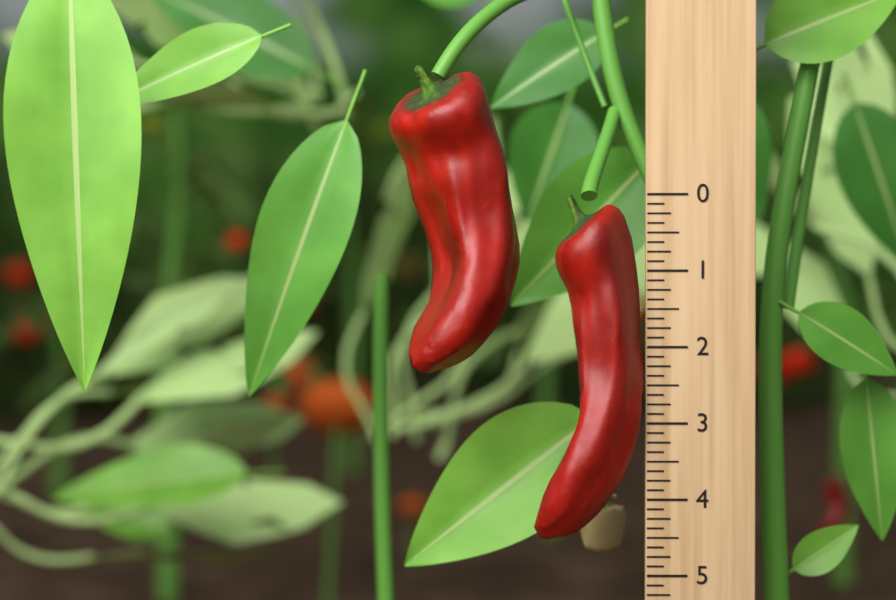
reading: 4.500 (no unit)
